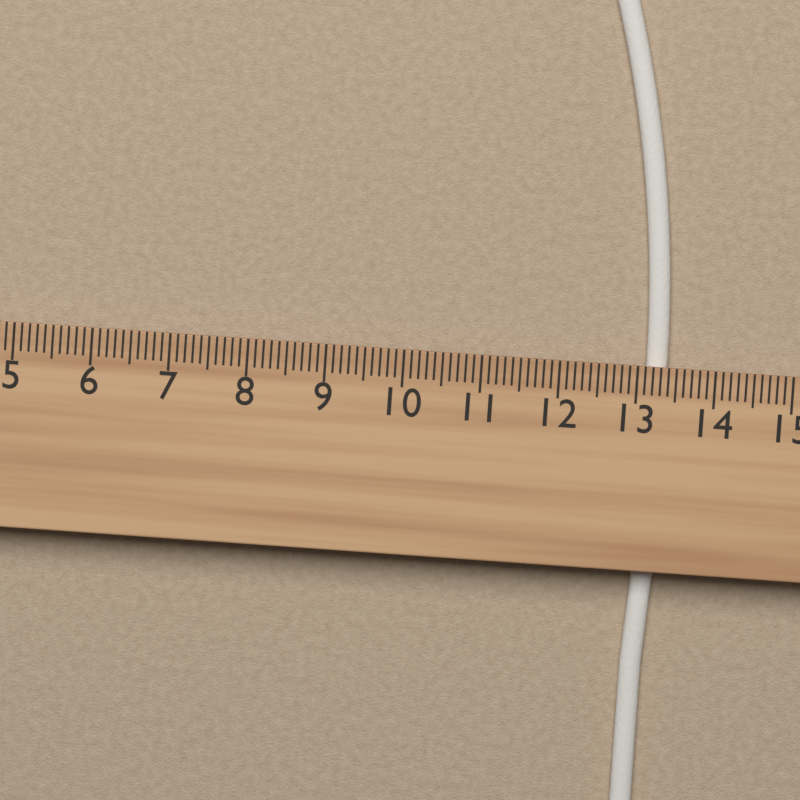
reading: 13.4 cm
